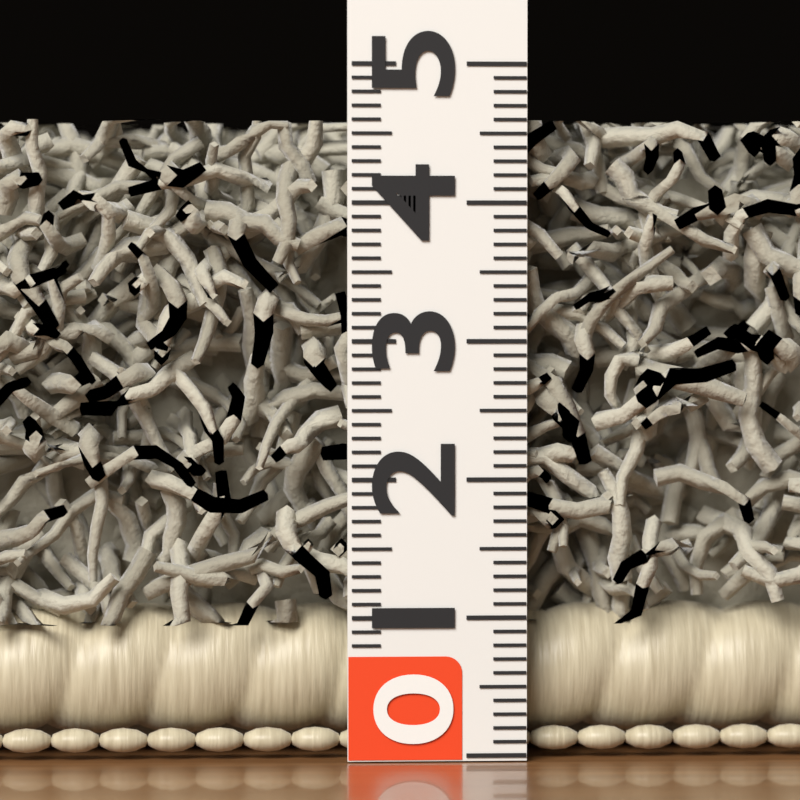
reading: 4.6 (no unit)
